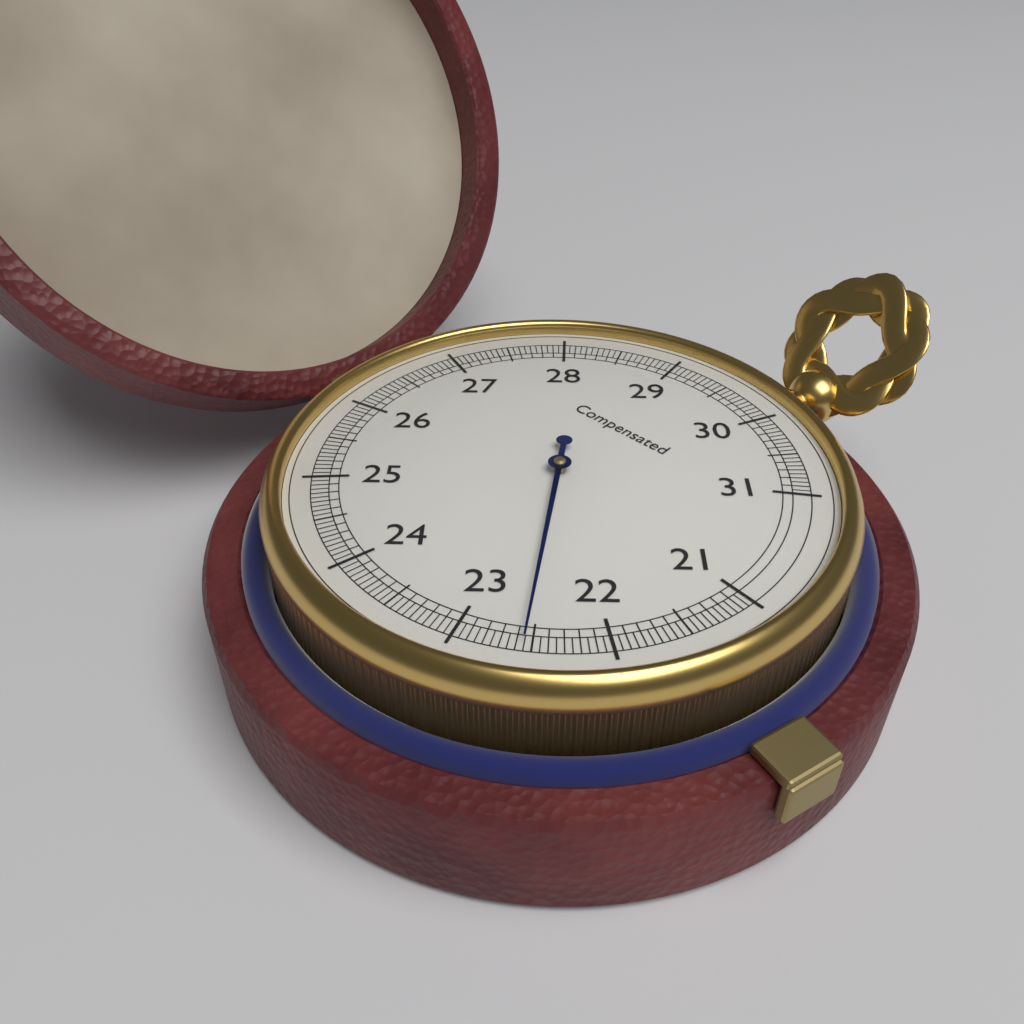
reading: 22.55 (no unit)
